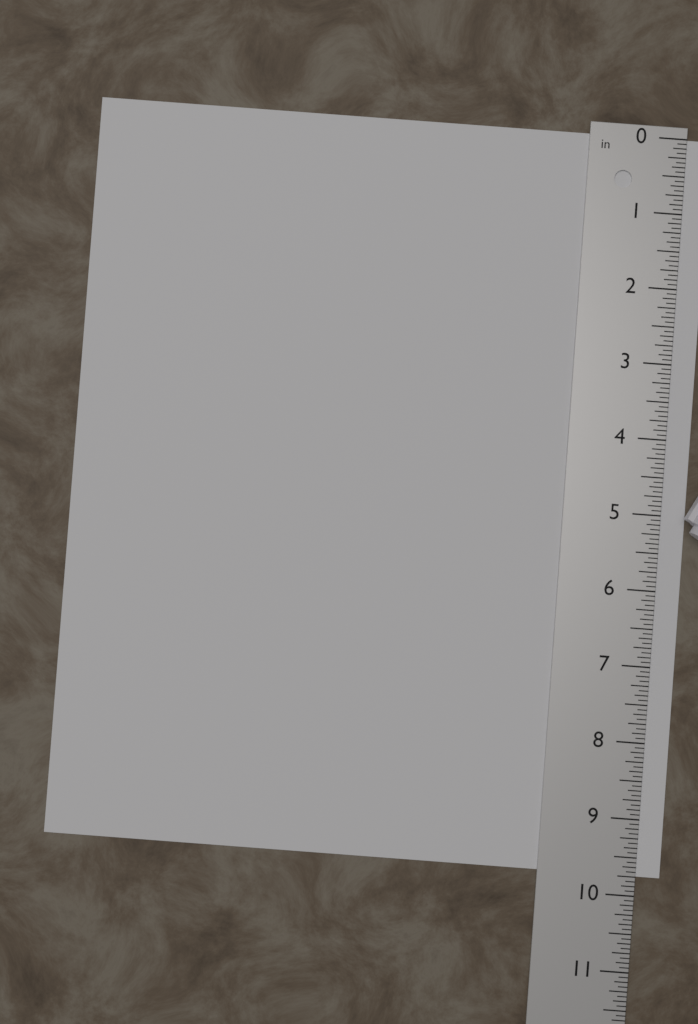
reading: 9.7500 in
